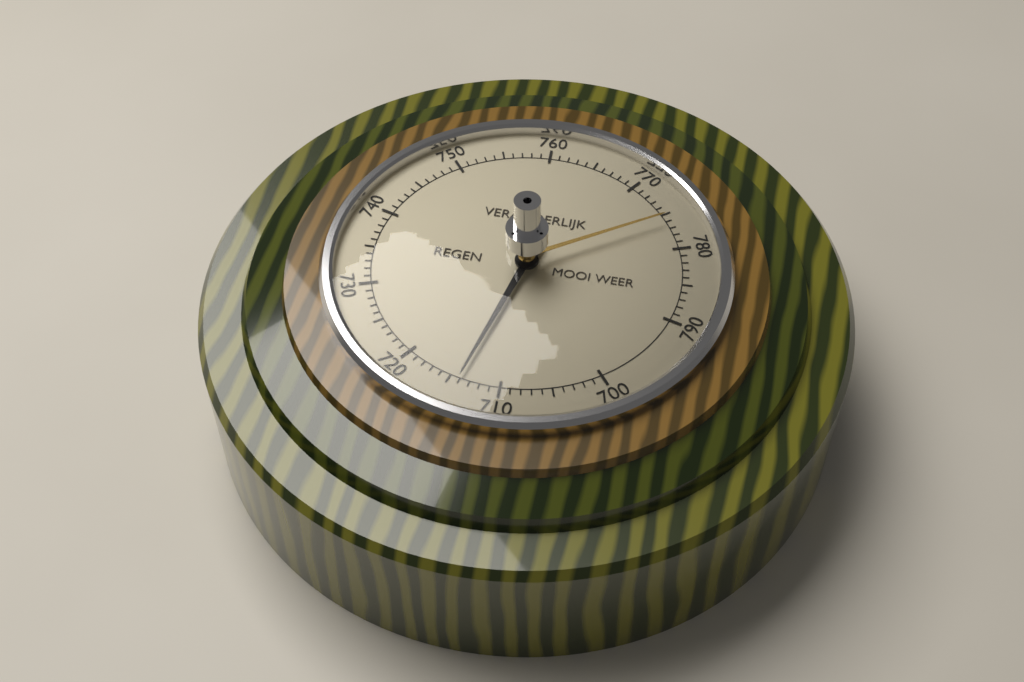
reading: 714 (no unit)
